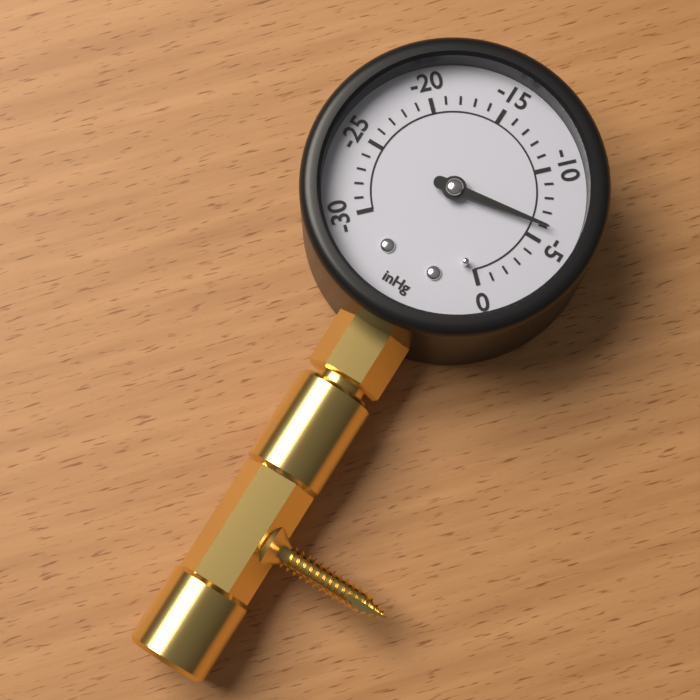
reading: -6 inHg
